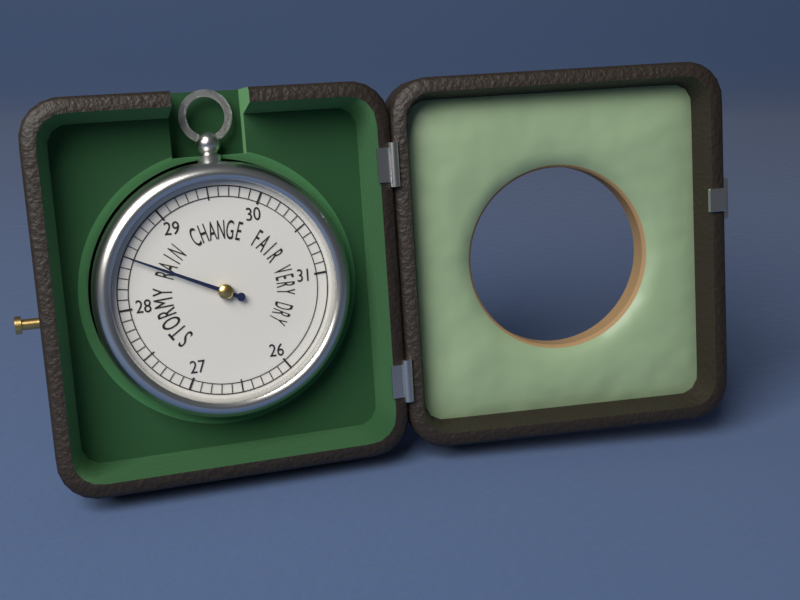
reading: 28.5 (no unit)
